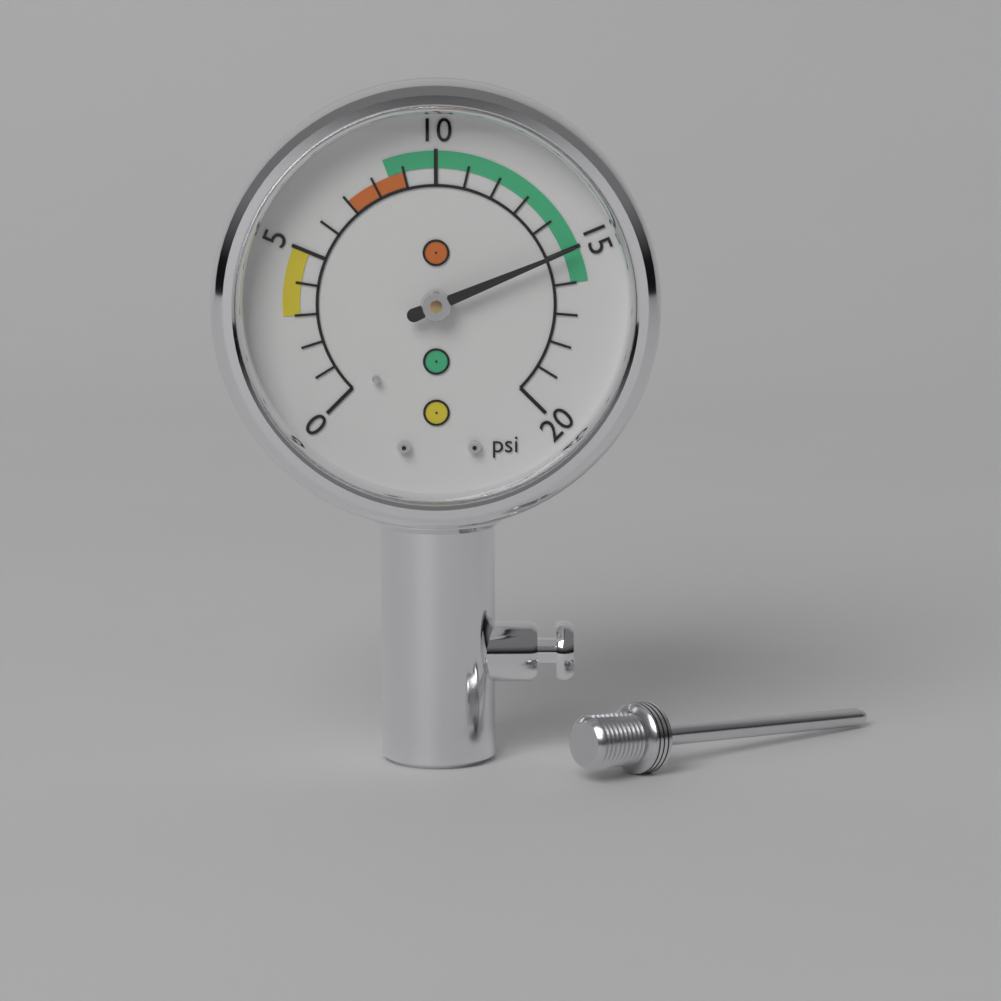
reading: 15 psi
